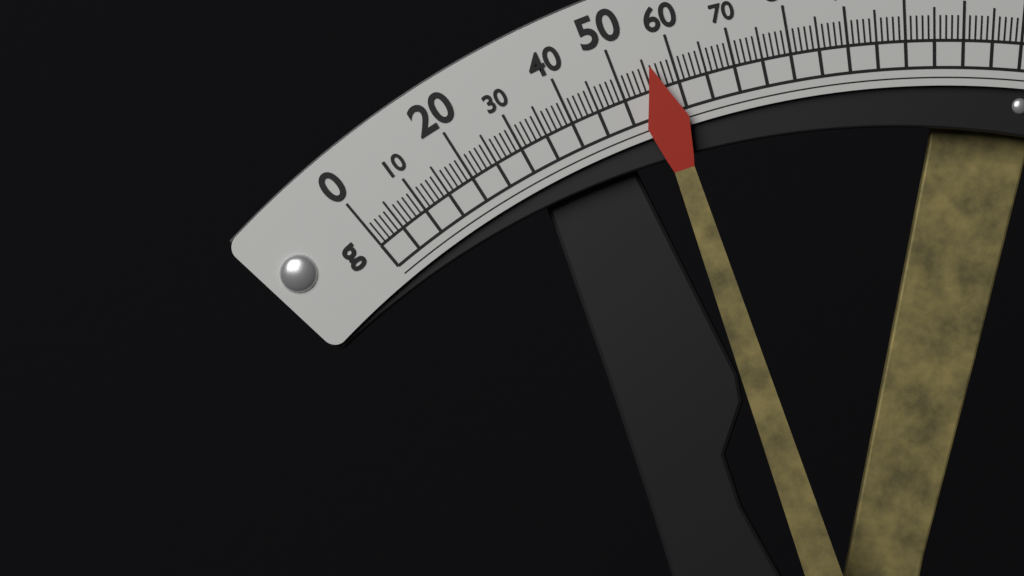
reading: 56 g
